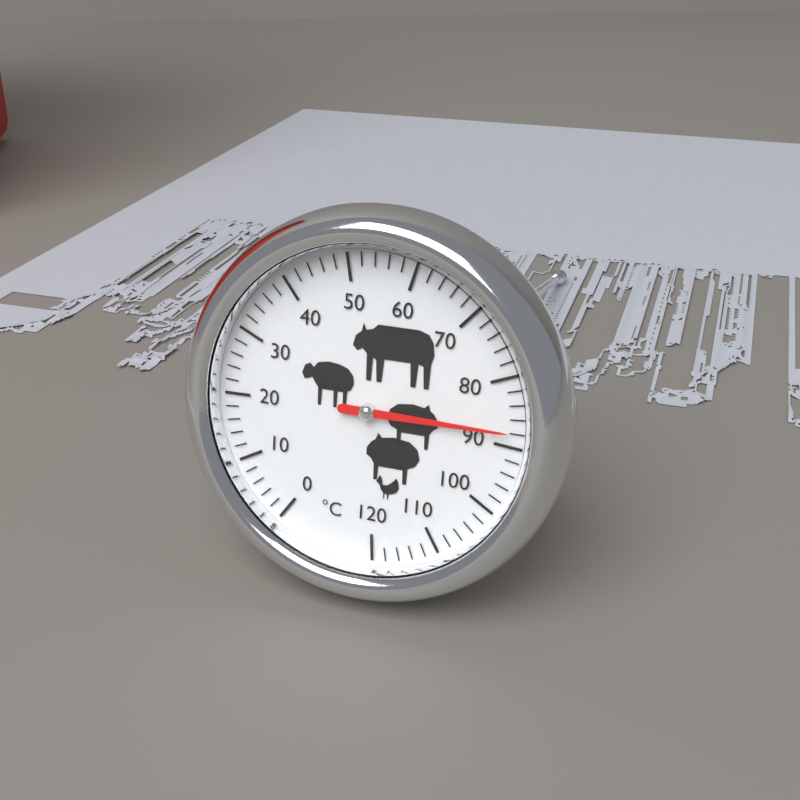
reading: 88 °C
